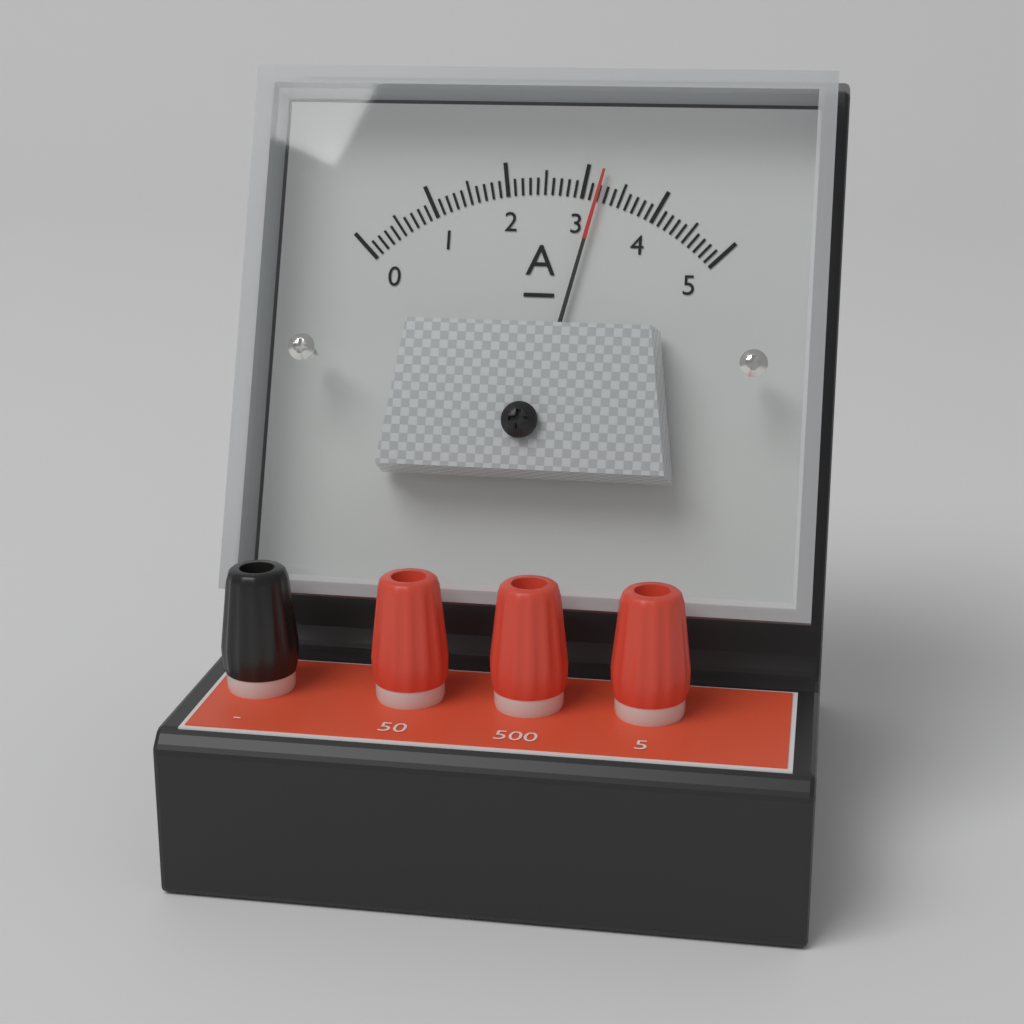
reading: 3.2 A
